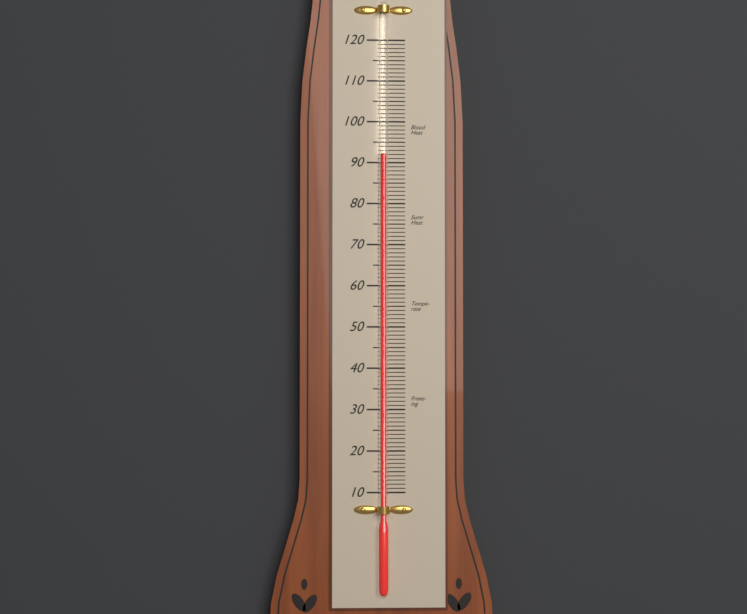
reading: 92 (no unit)
